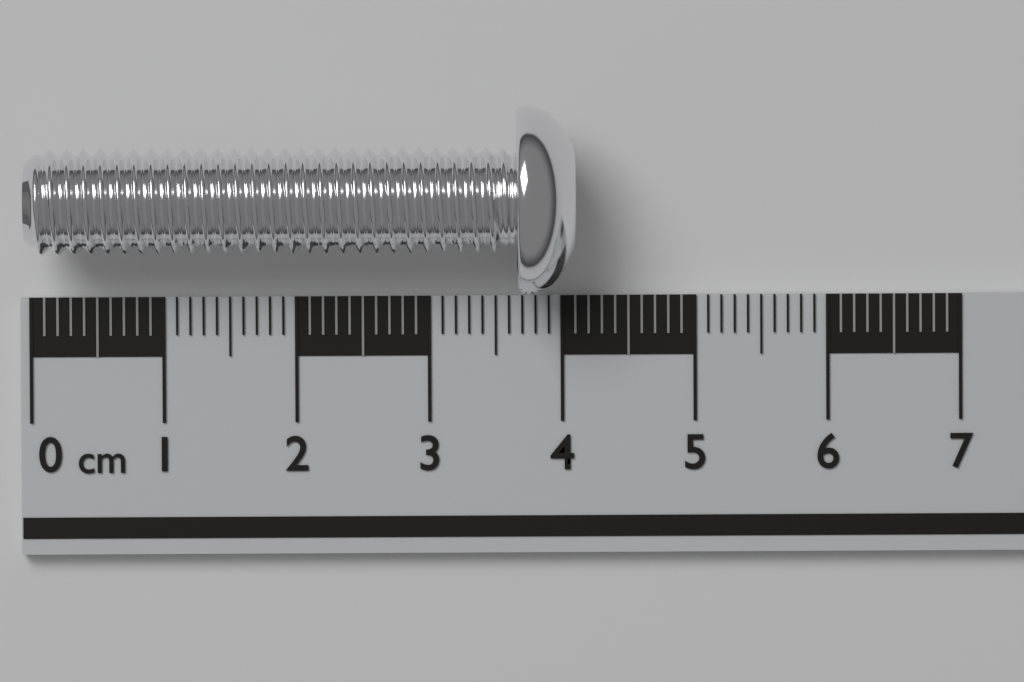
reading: 4.1 cm
